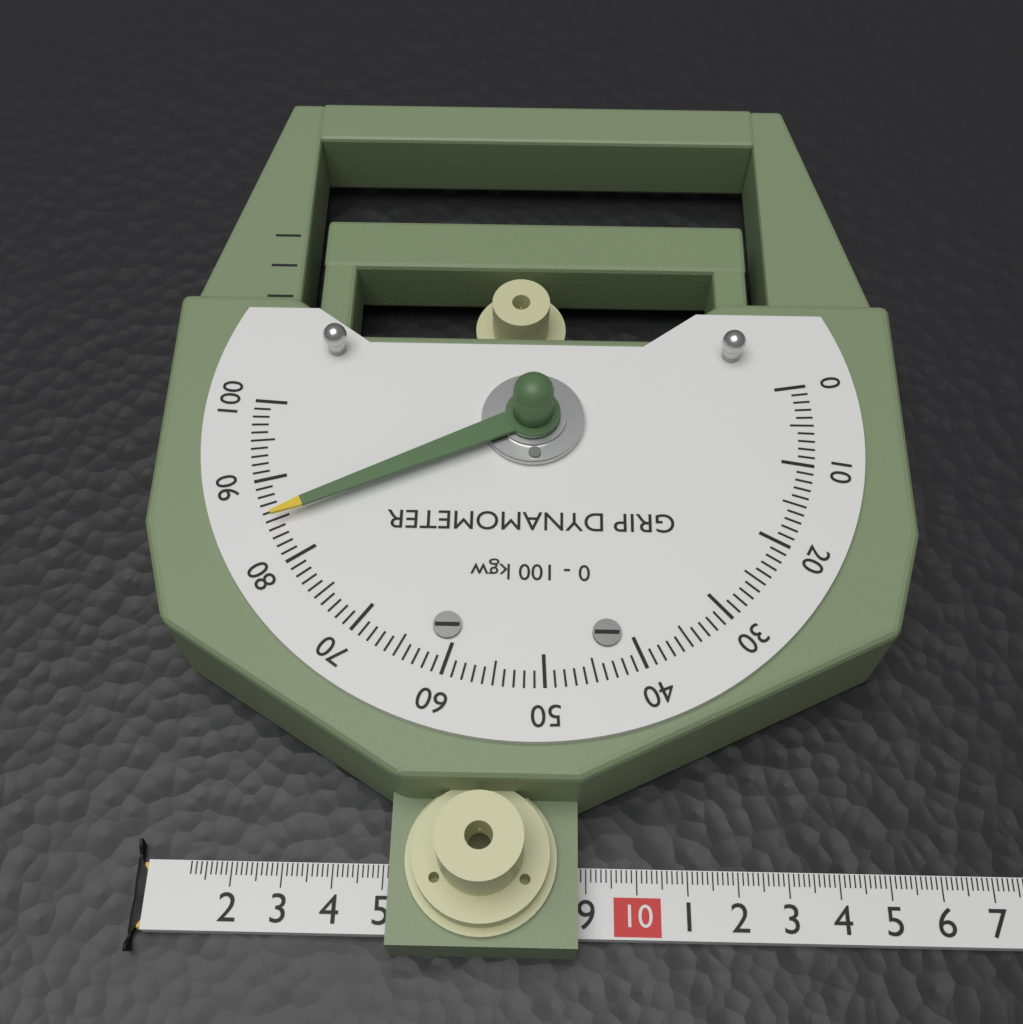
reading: 85 kgw
